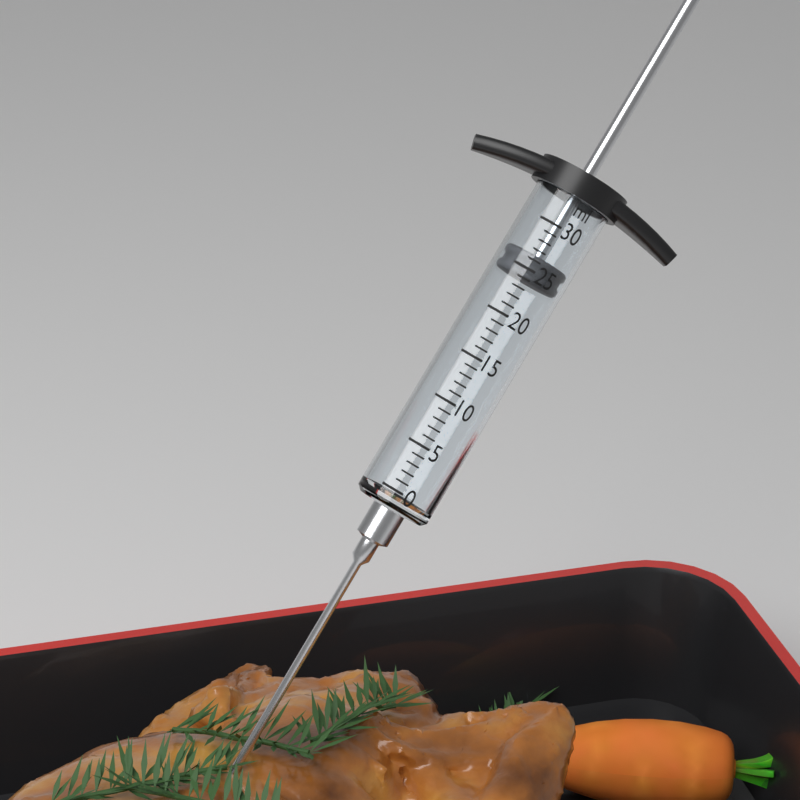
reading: 24 ml
